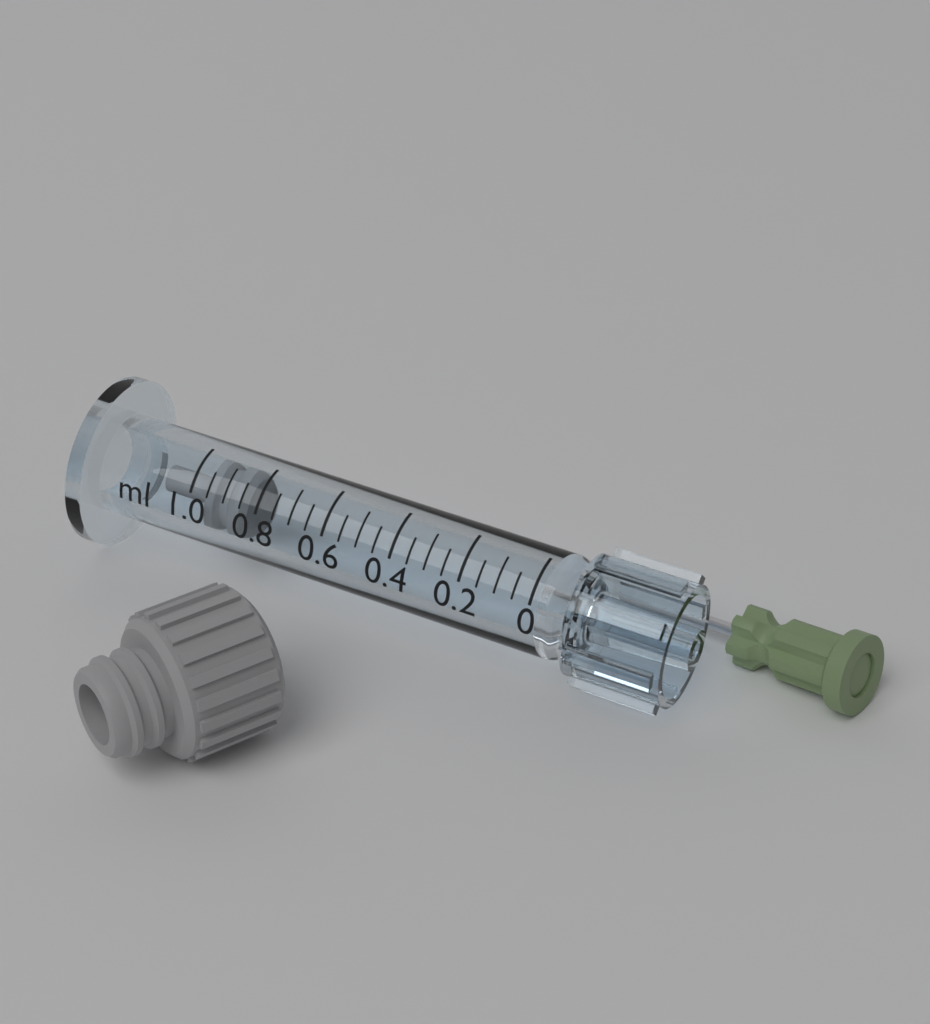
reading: 0.85 ml
